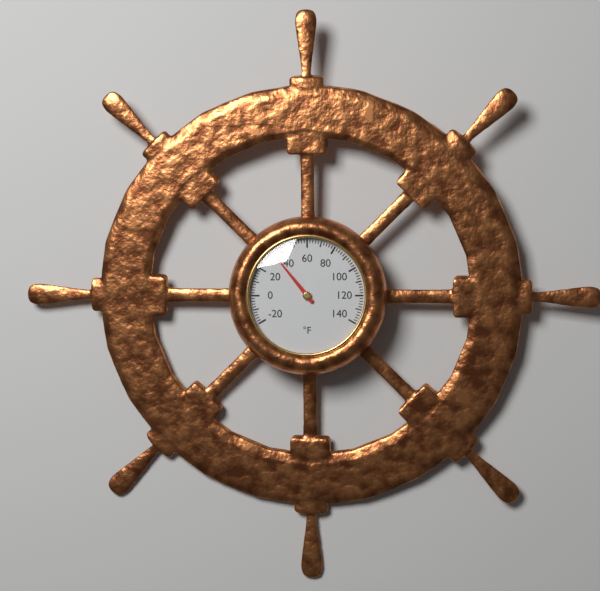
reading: 34 °F
